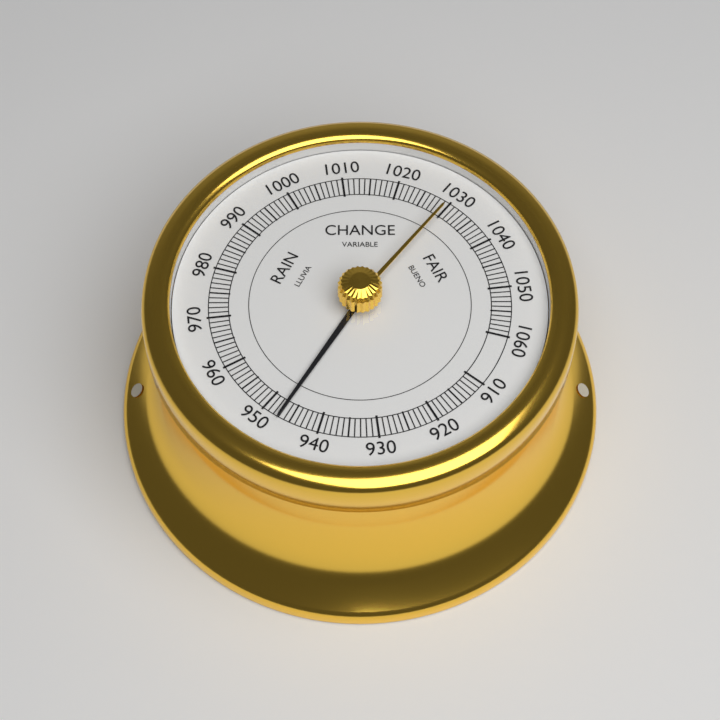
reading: 947 (no unit)
